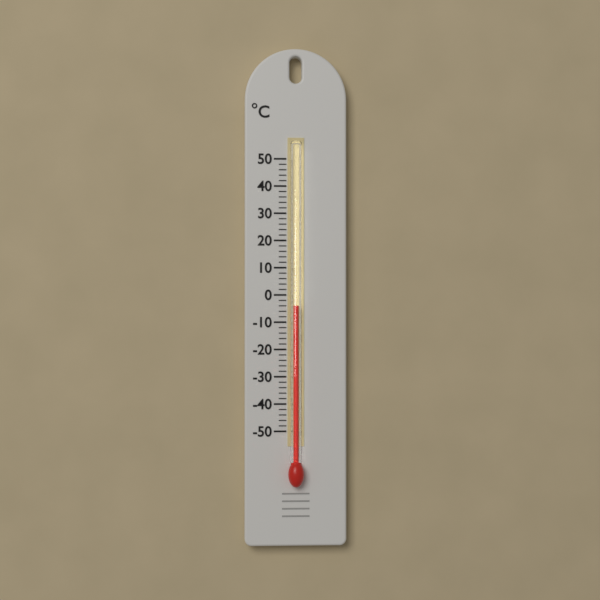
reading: -4 °C
